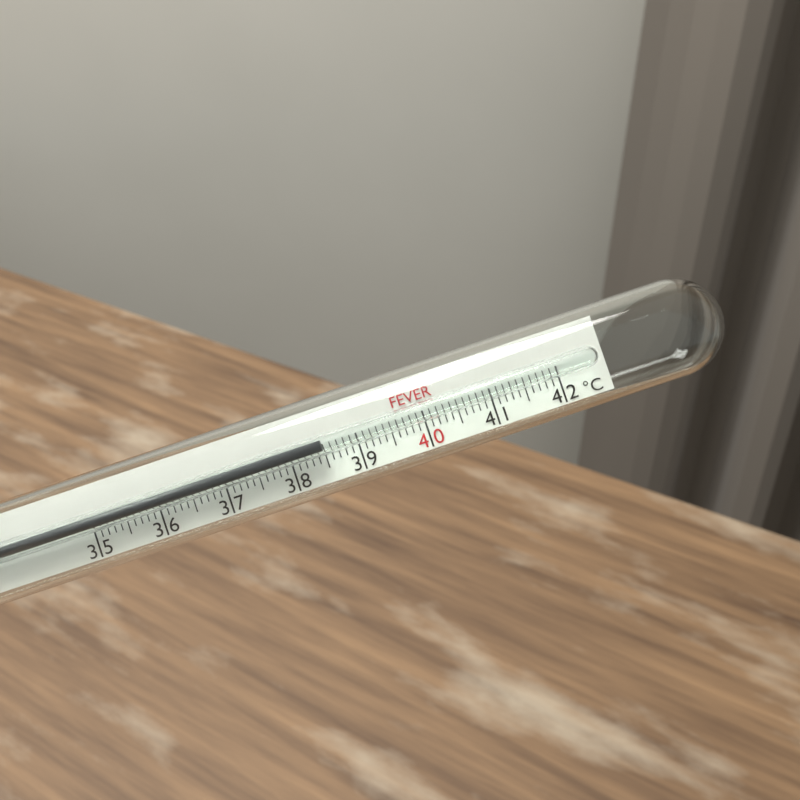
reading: 38.5 °C
